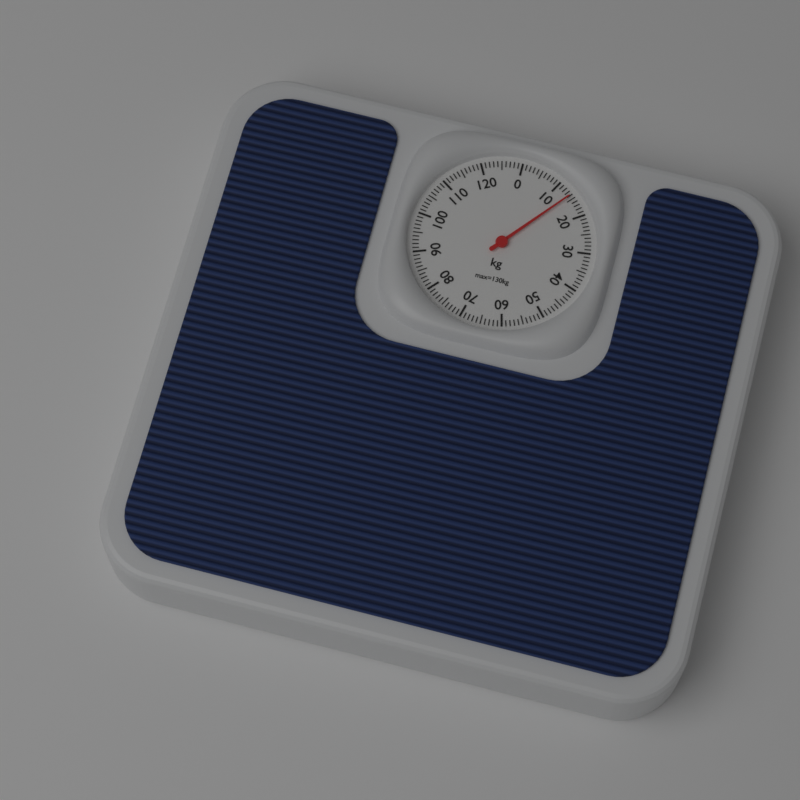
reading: 14 kg
